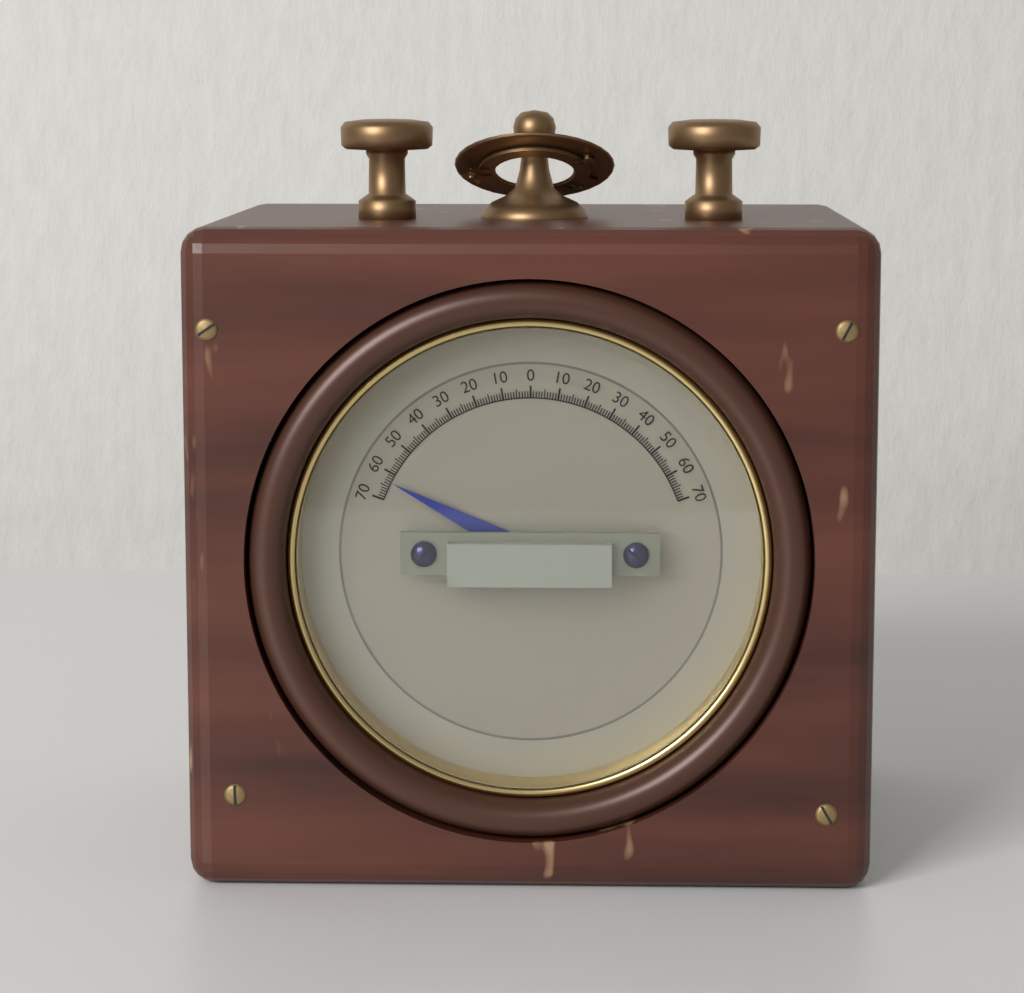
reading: -63 (no unit)
